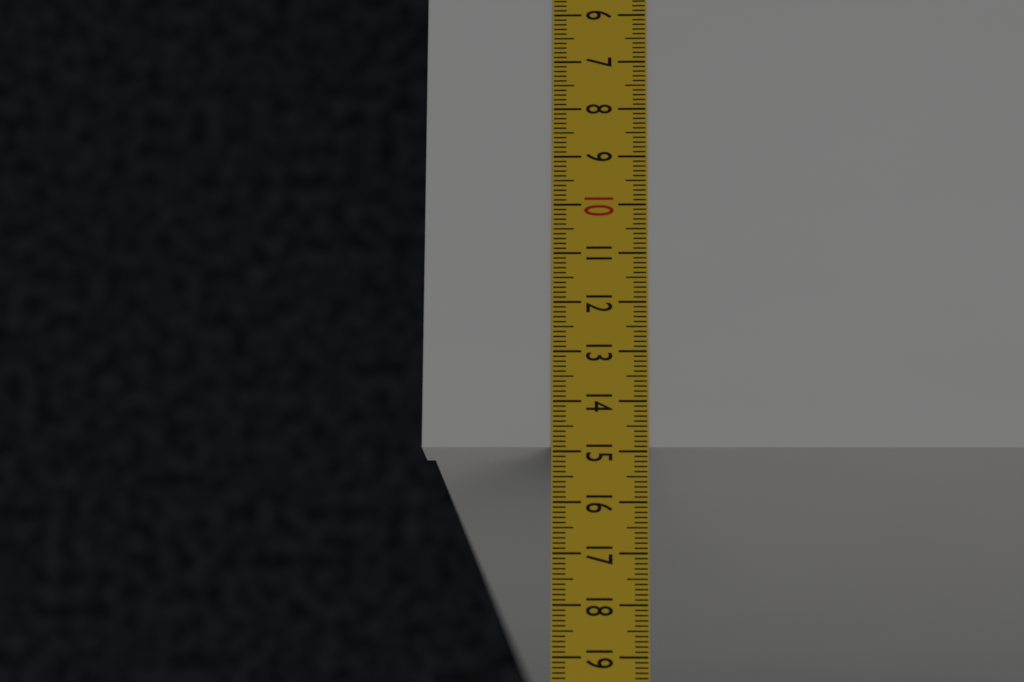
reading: 14.9 cm
